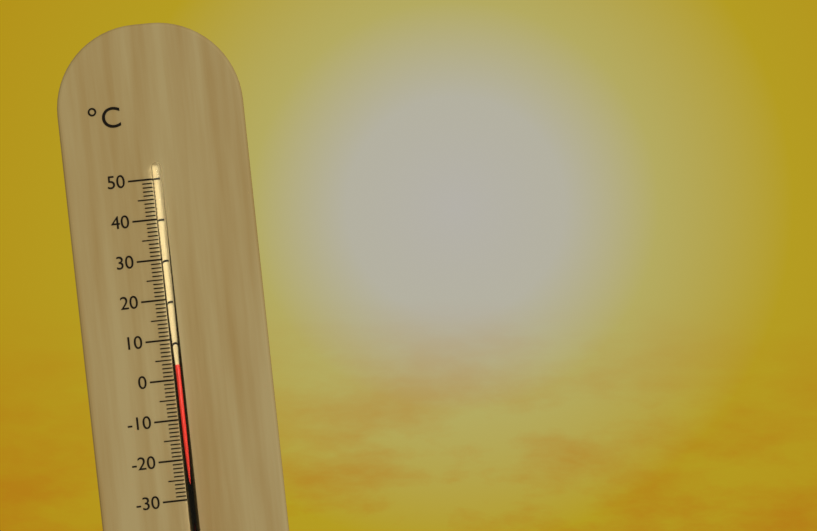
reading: 4 °C
